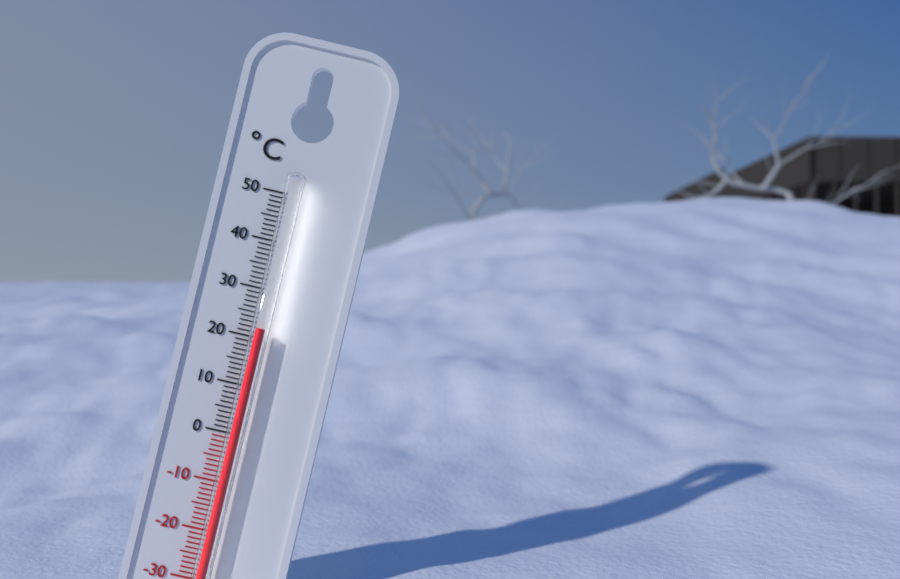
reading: 22 °C
